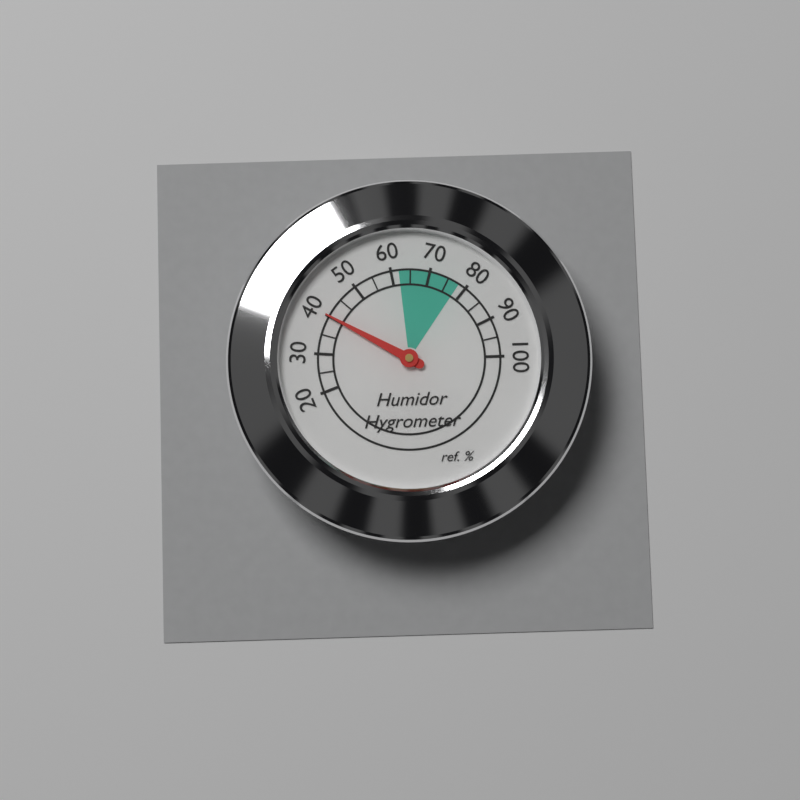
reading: 40 %
